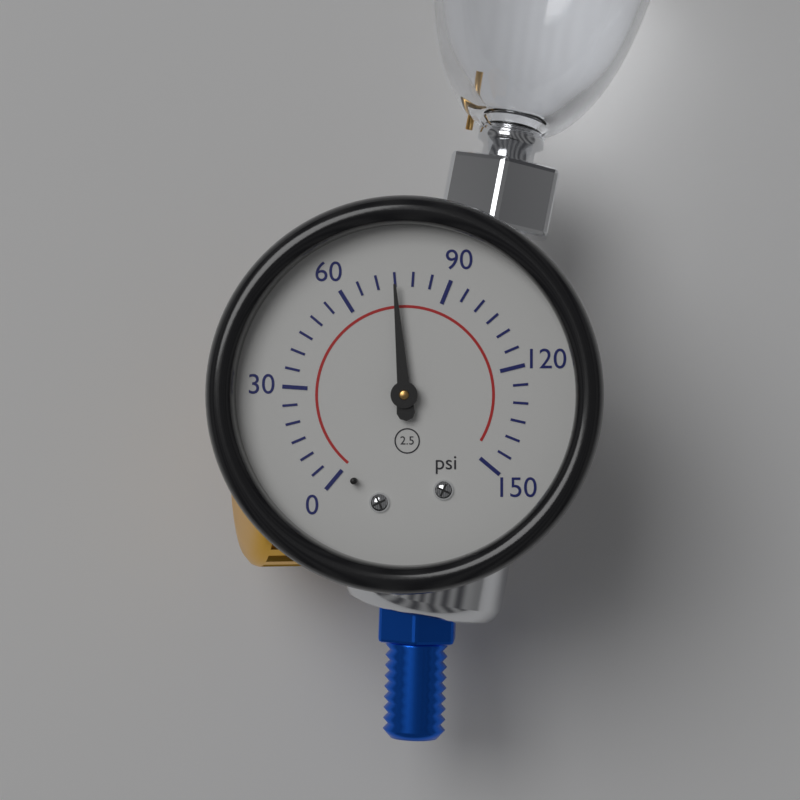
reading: 75 psi
